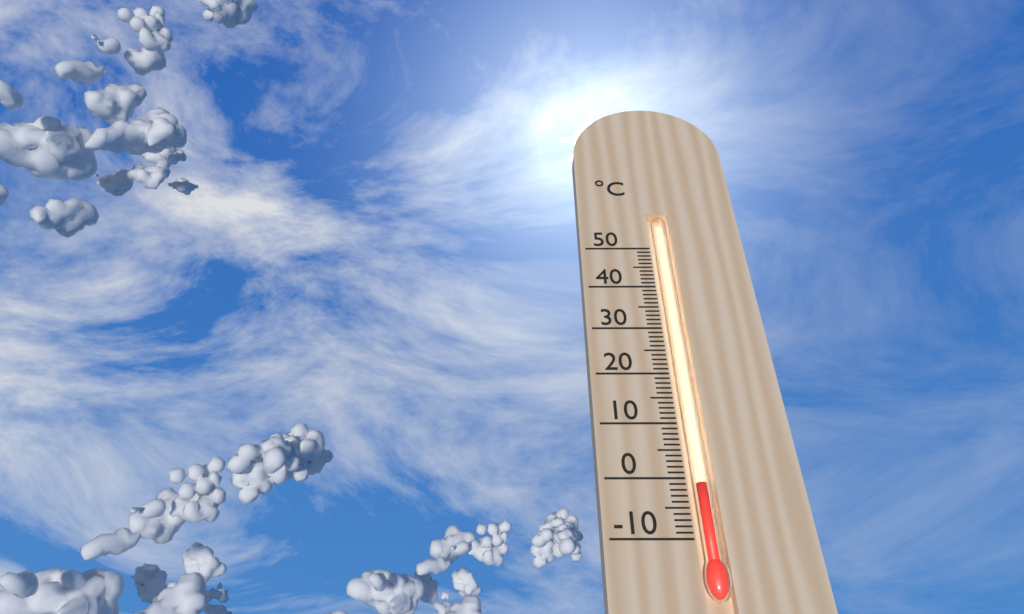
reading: -1 °C
